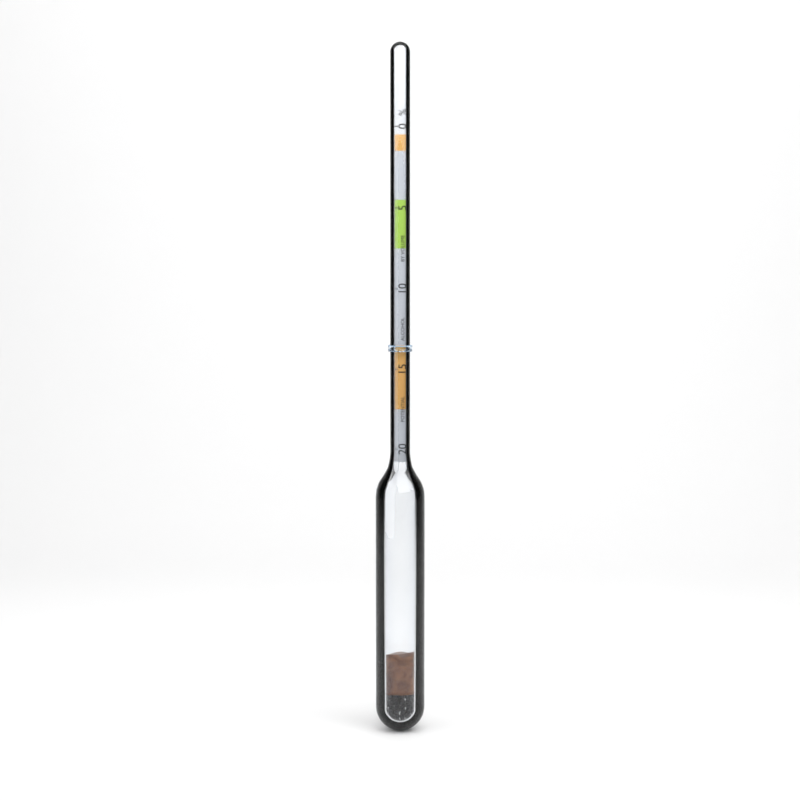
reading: 13.5 %
